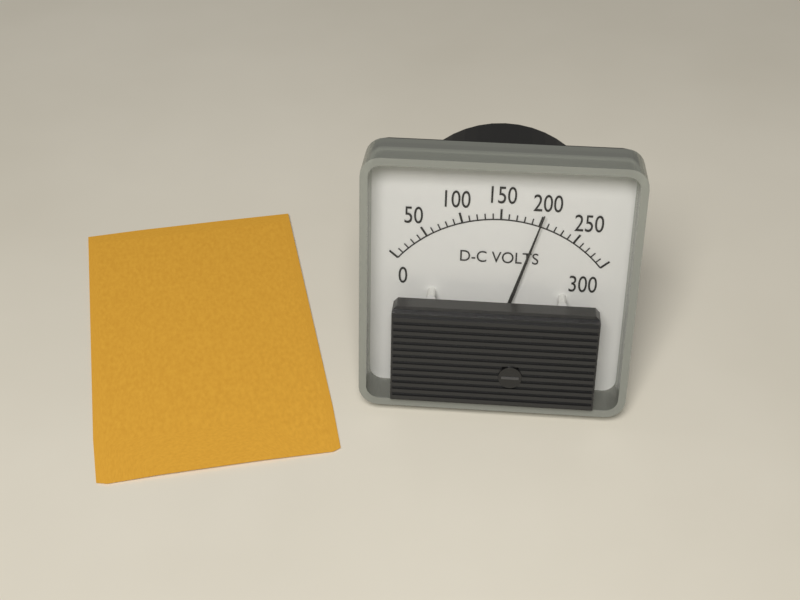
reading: 200 V
